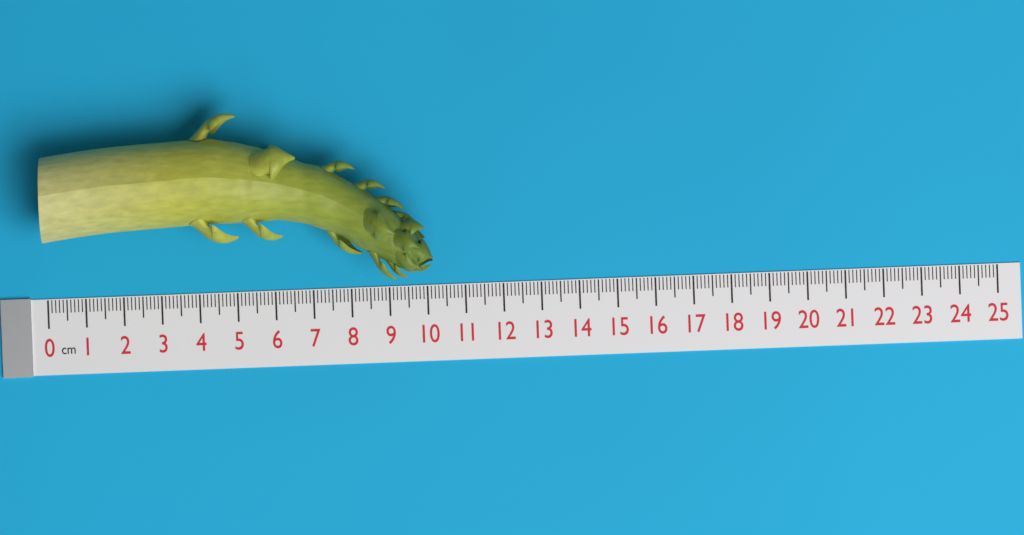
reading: 10.2 cm
